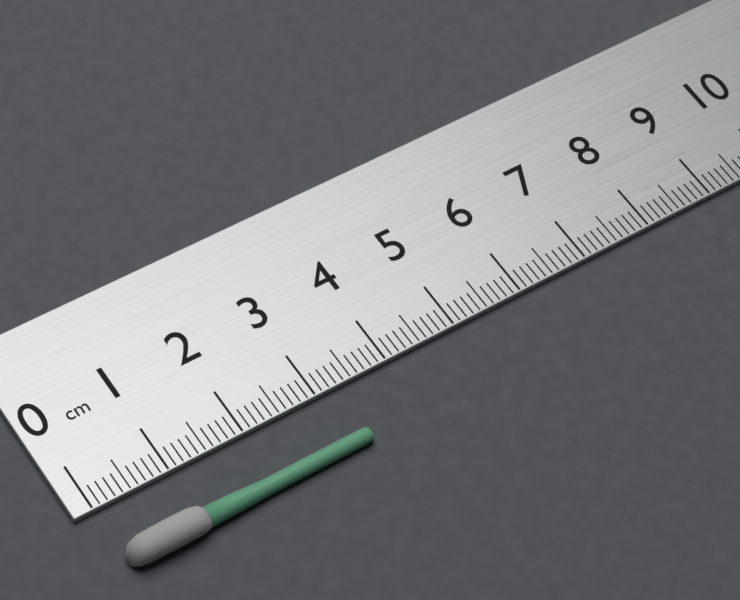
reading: 3.3 cm
